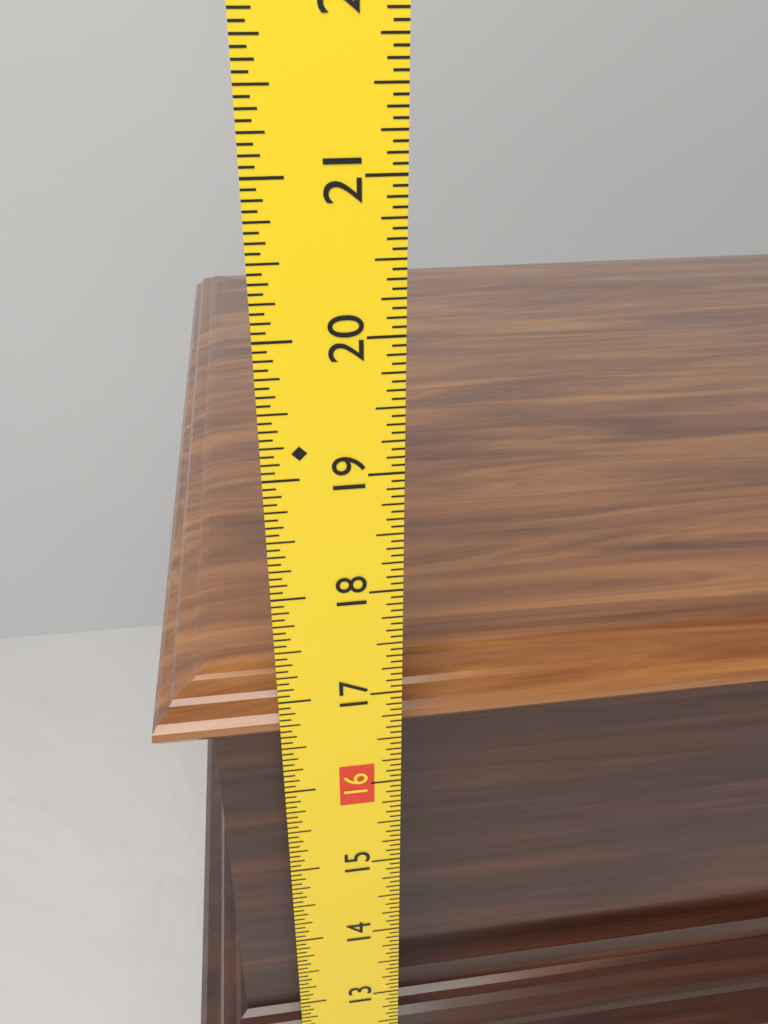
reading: 16.8750 in
